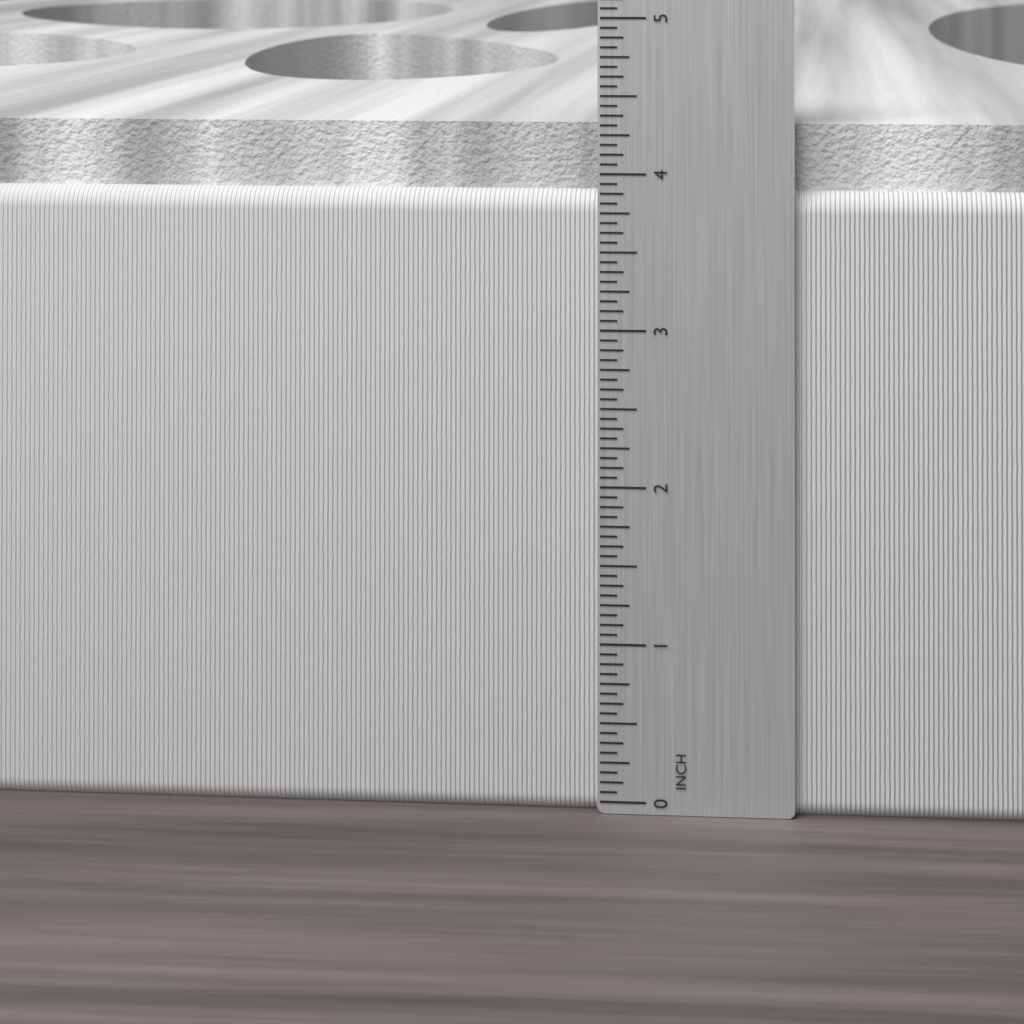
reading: 4.3125 in
